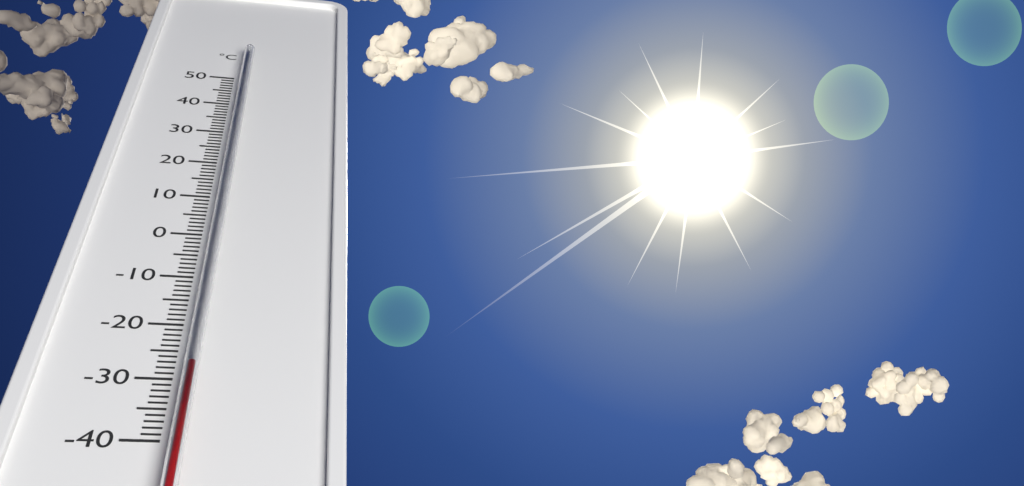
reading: -29 °C
